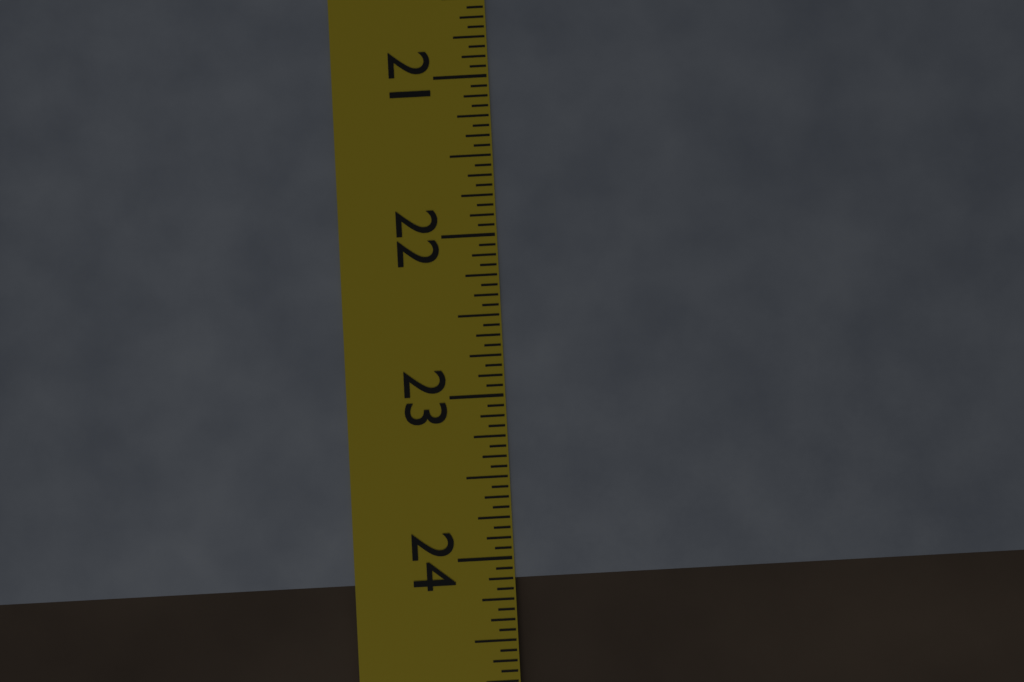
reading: 24.1250 in
